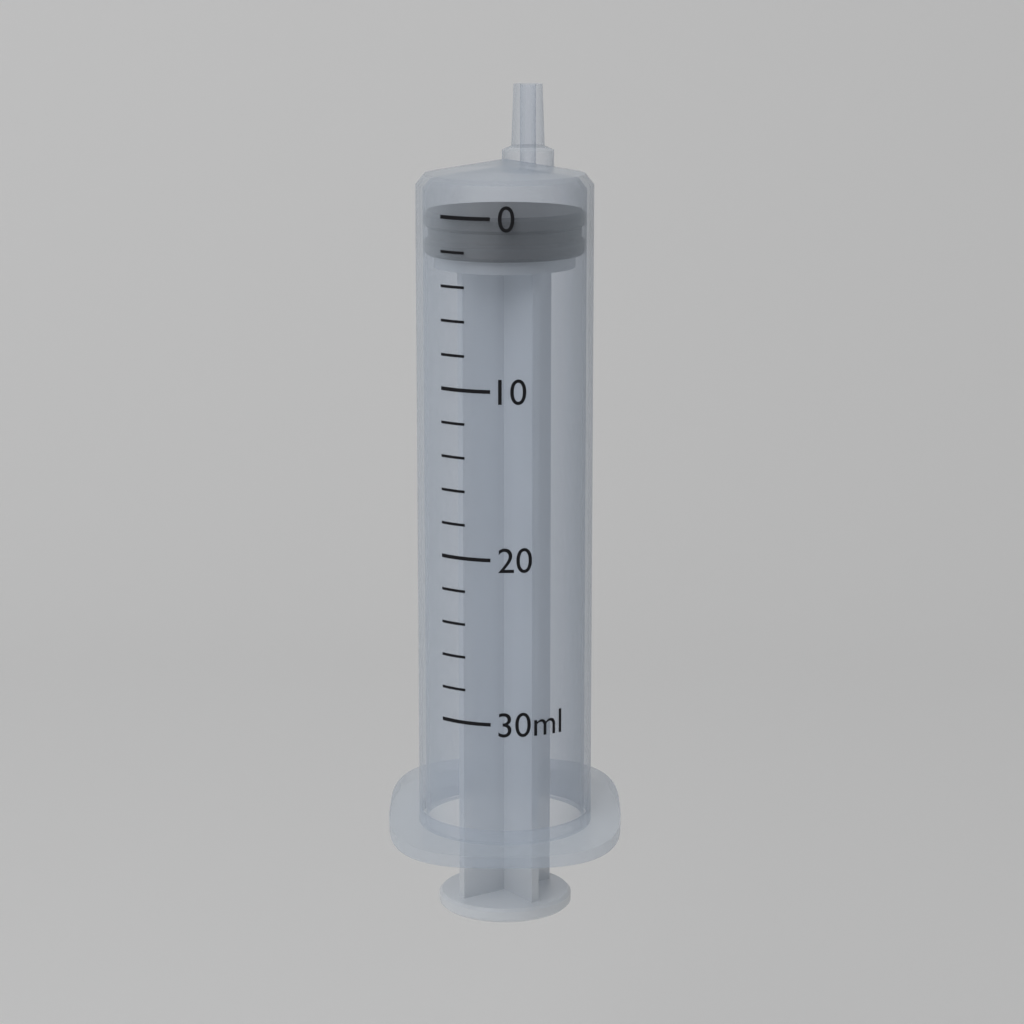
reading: 0 ml
